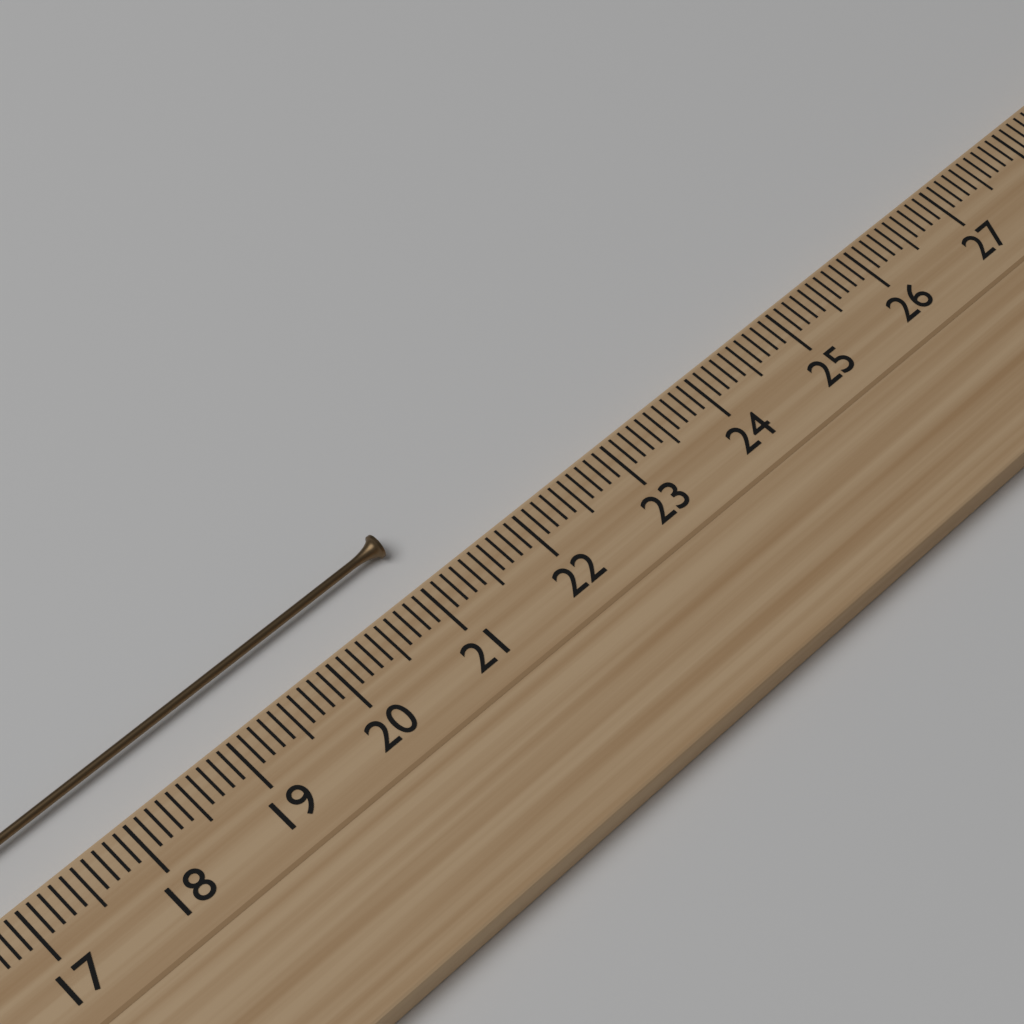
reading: 21.1 cm
